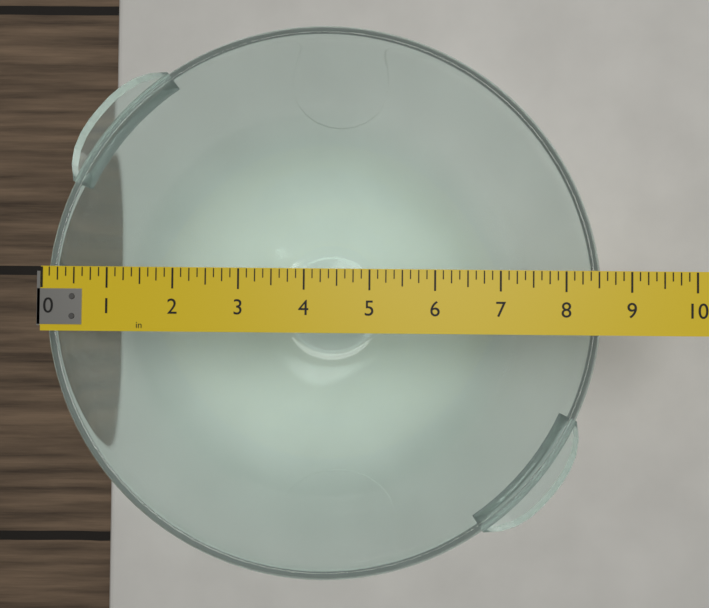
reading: 8.625 in
